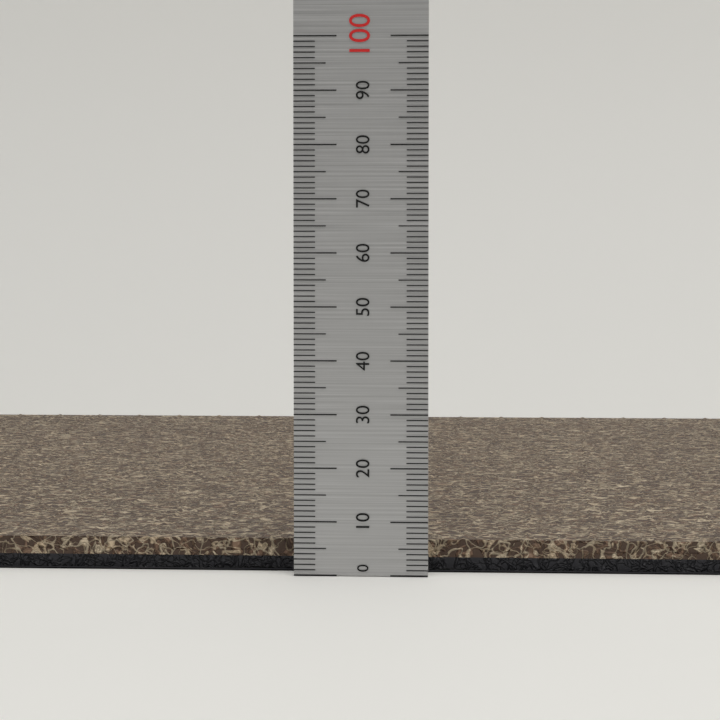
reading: 6 (no unit)
